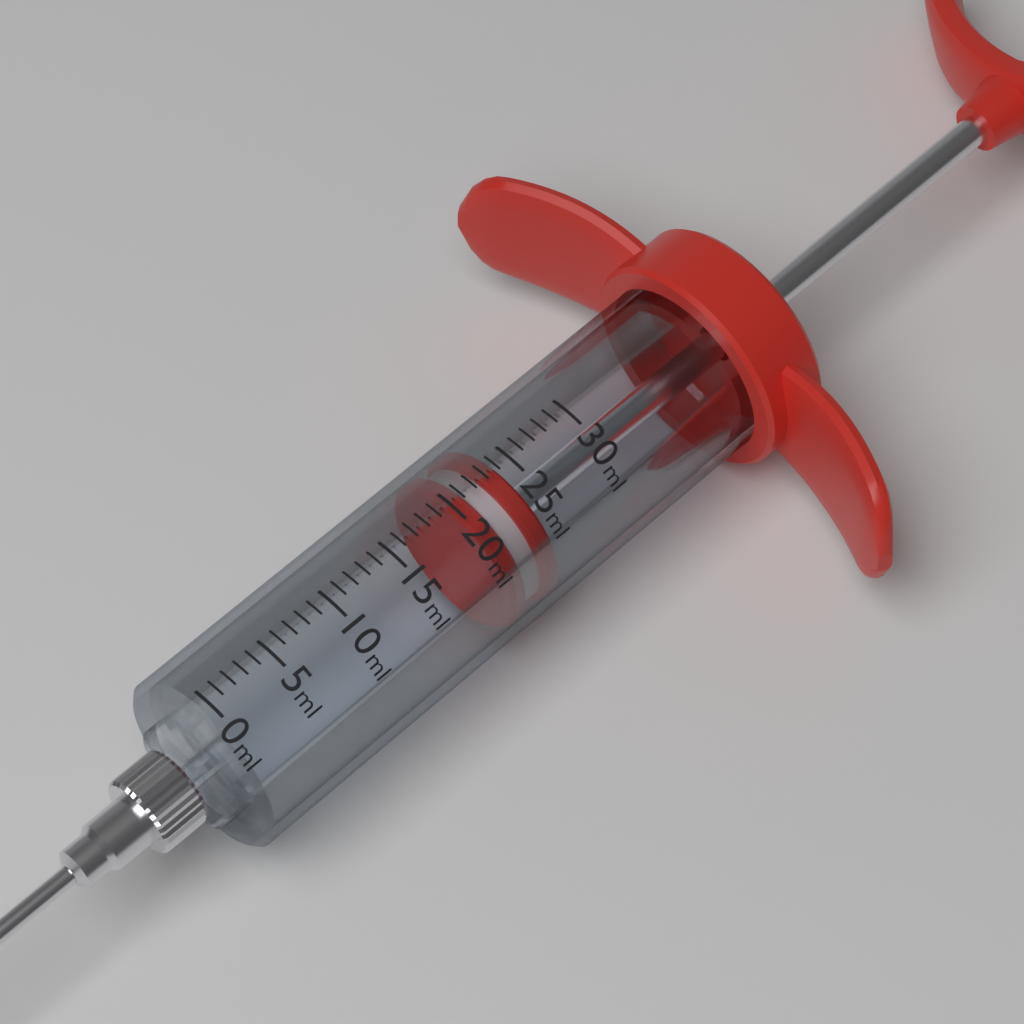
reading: 20 ml
